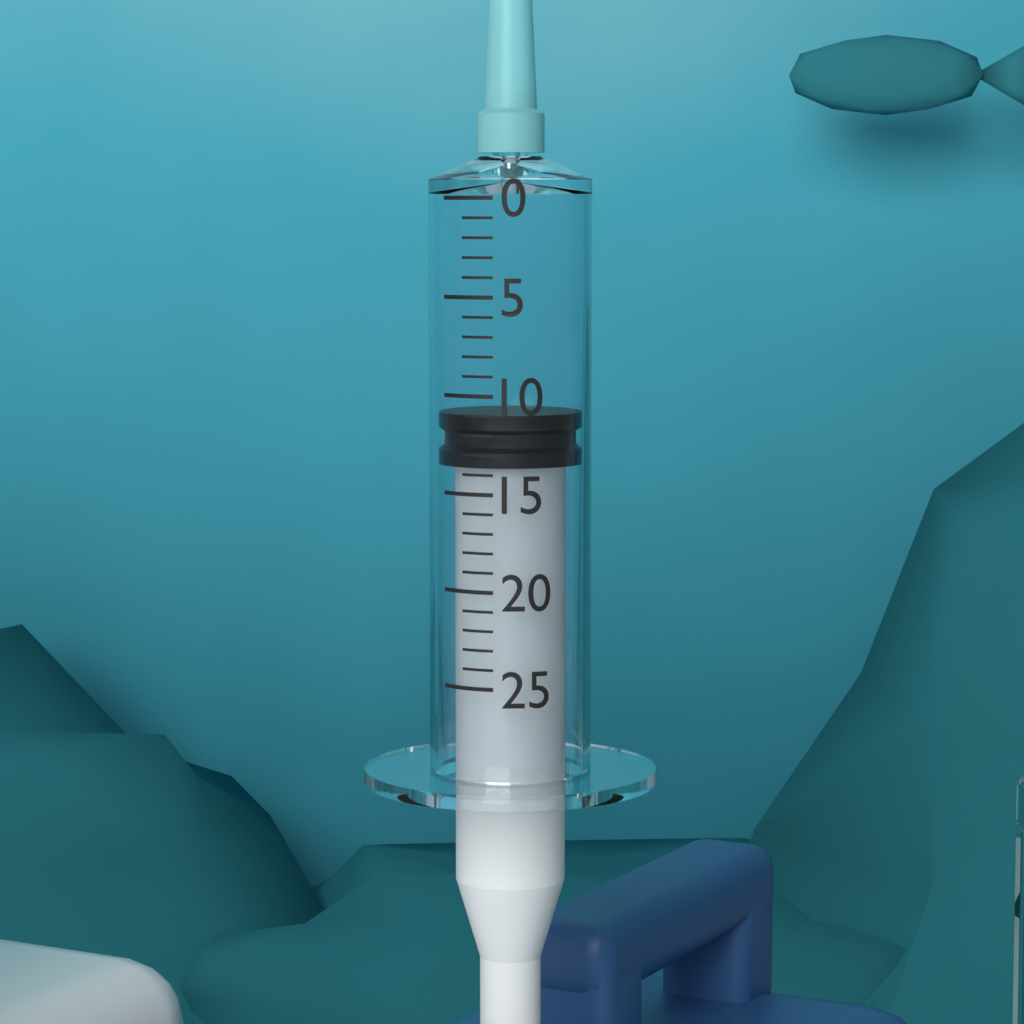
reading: 11 (no unit)
